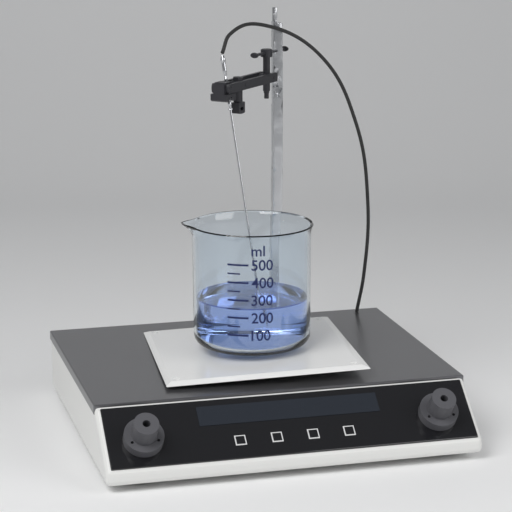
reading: 250 ml
